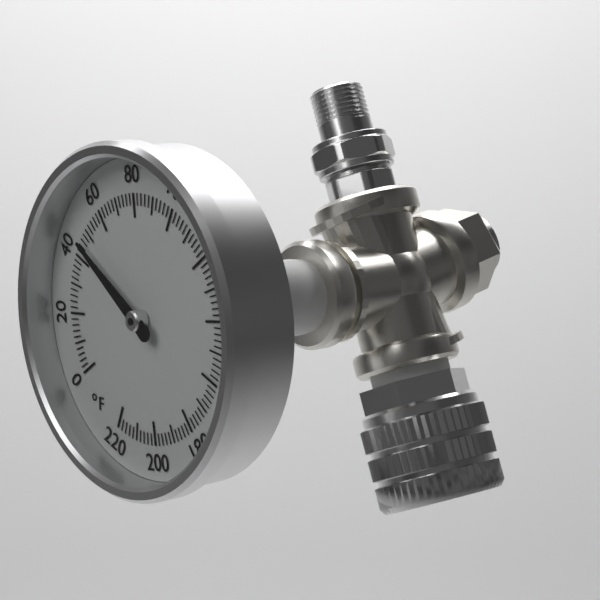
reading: 46 °F
